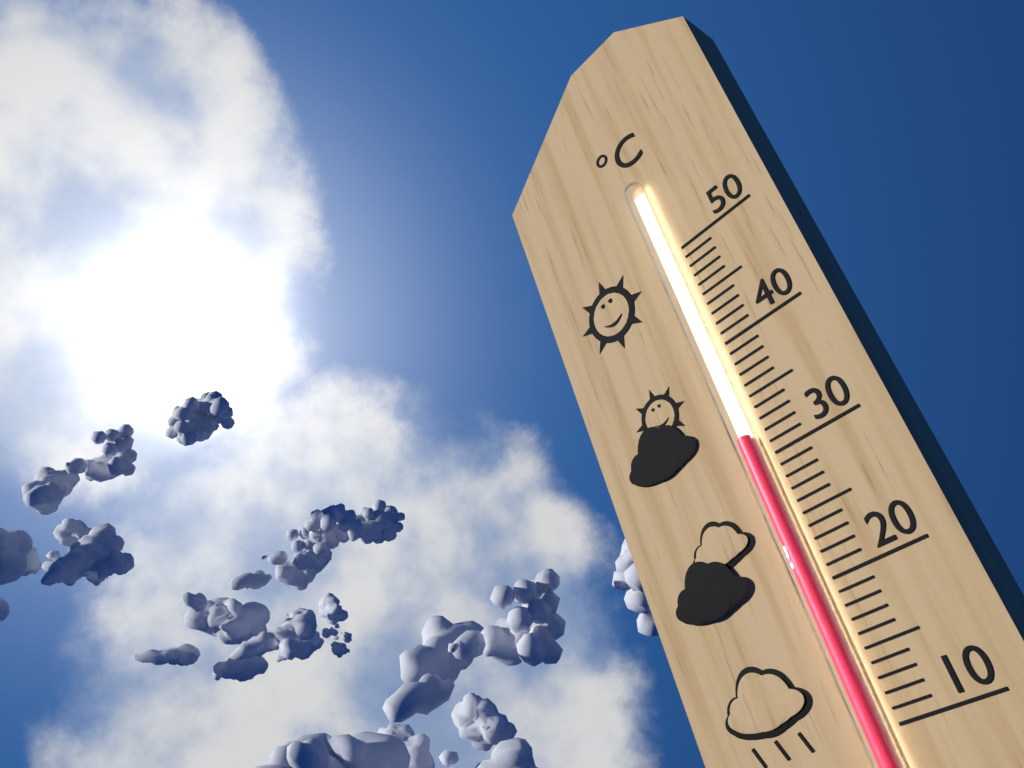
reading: 32 °C
